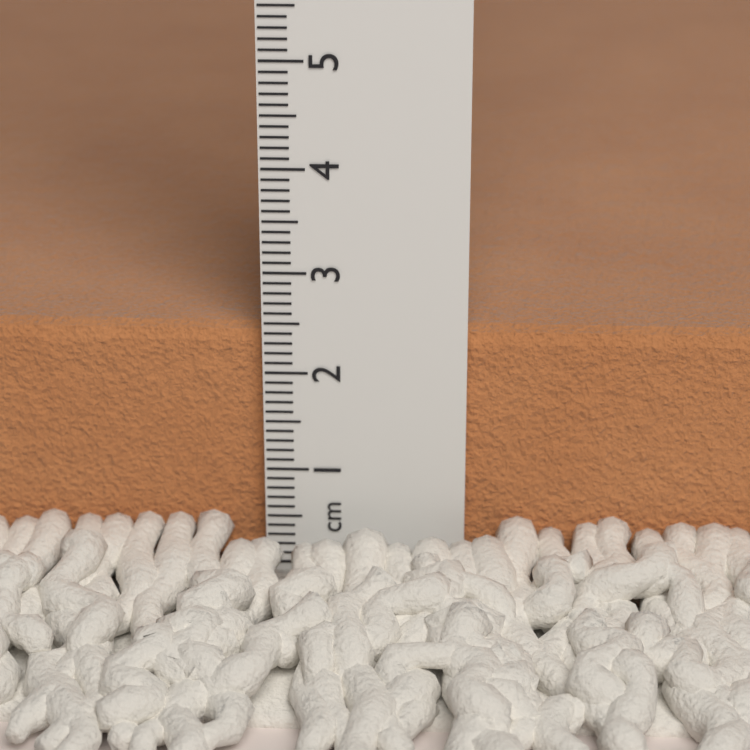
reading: 2.4 cm
